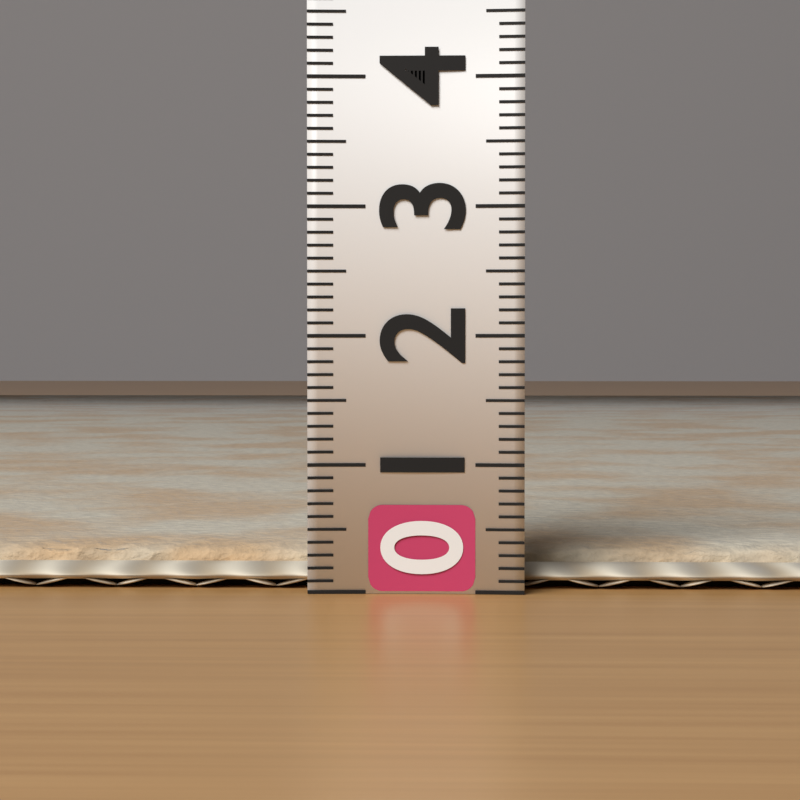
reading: 0.3 (no unit)
